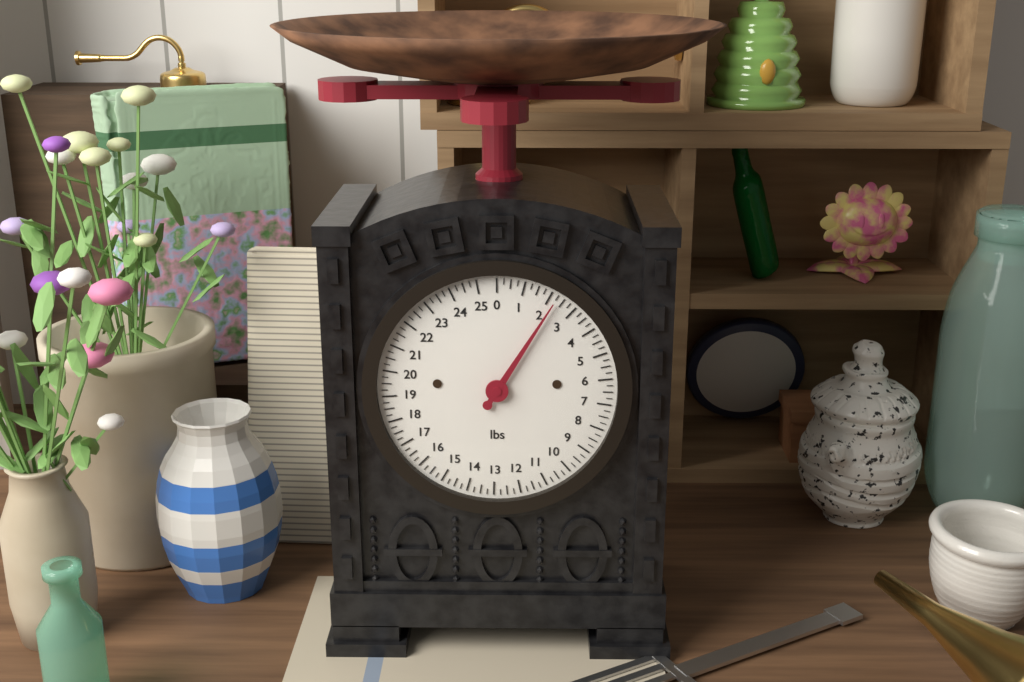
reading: 2.25 lbs
